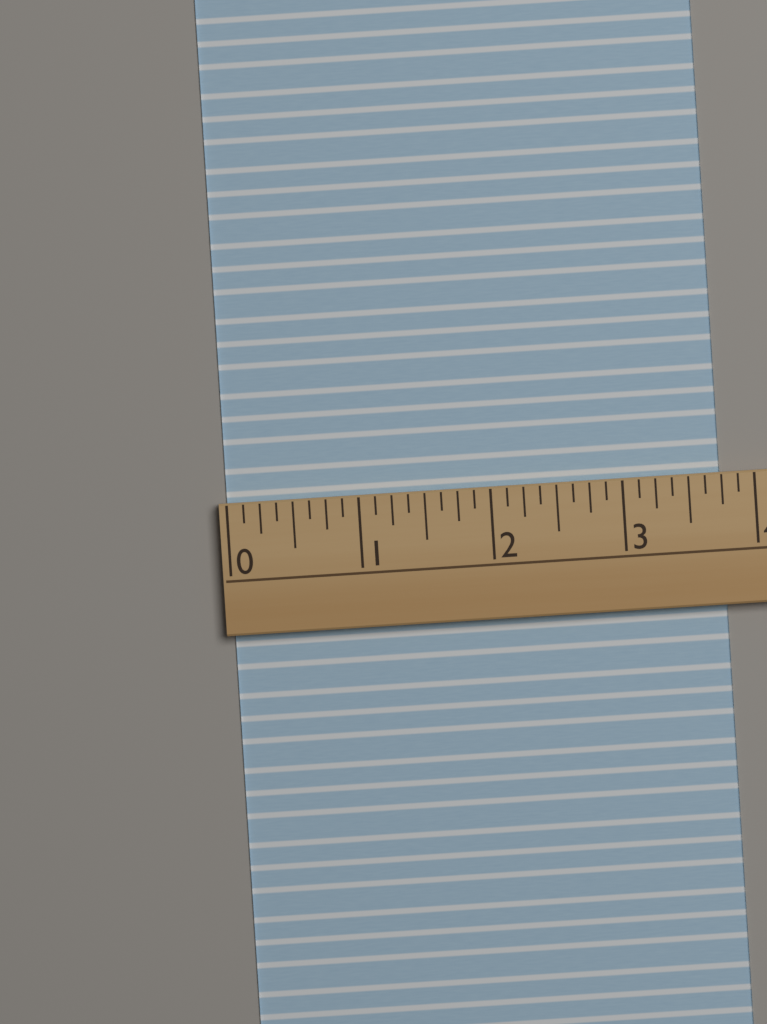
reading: 3.750 (no unit)
